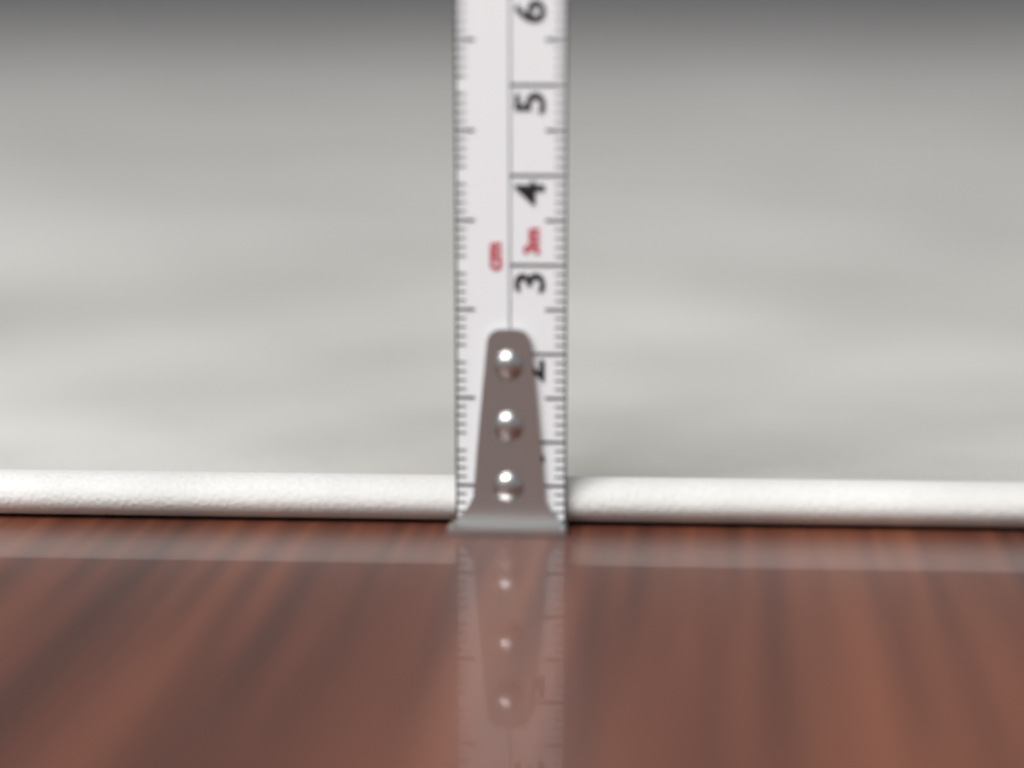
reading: 0.5 cm
